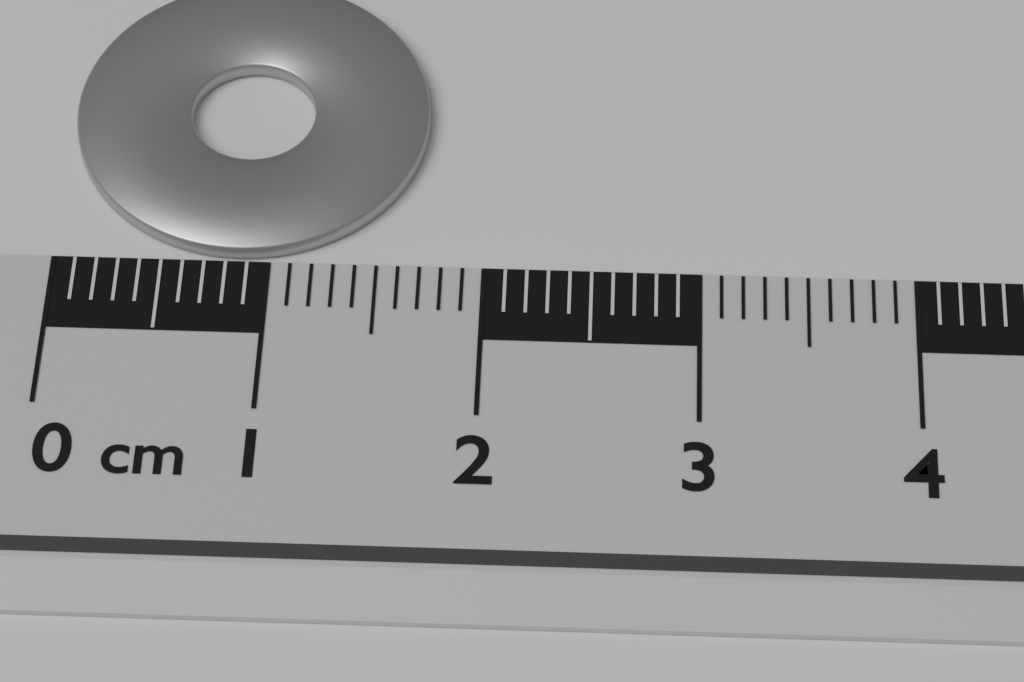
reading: 1.7 cm
